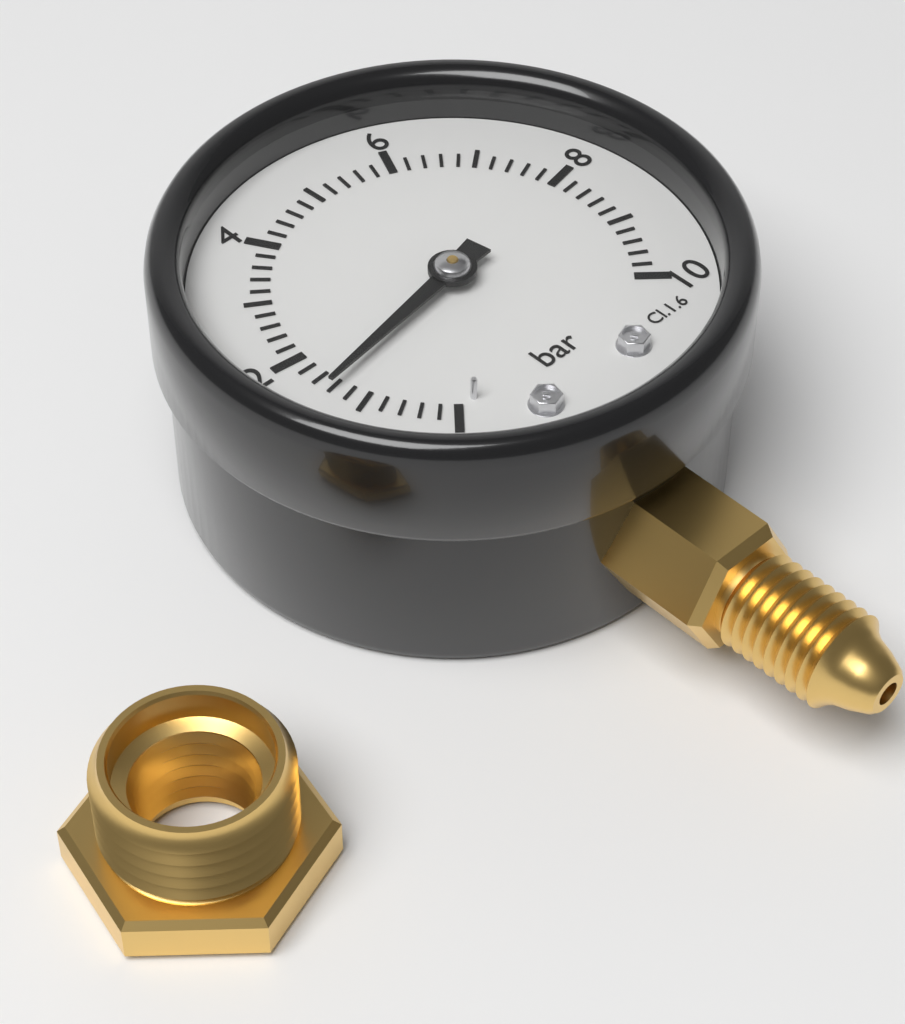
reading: 1.4 bar
